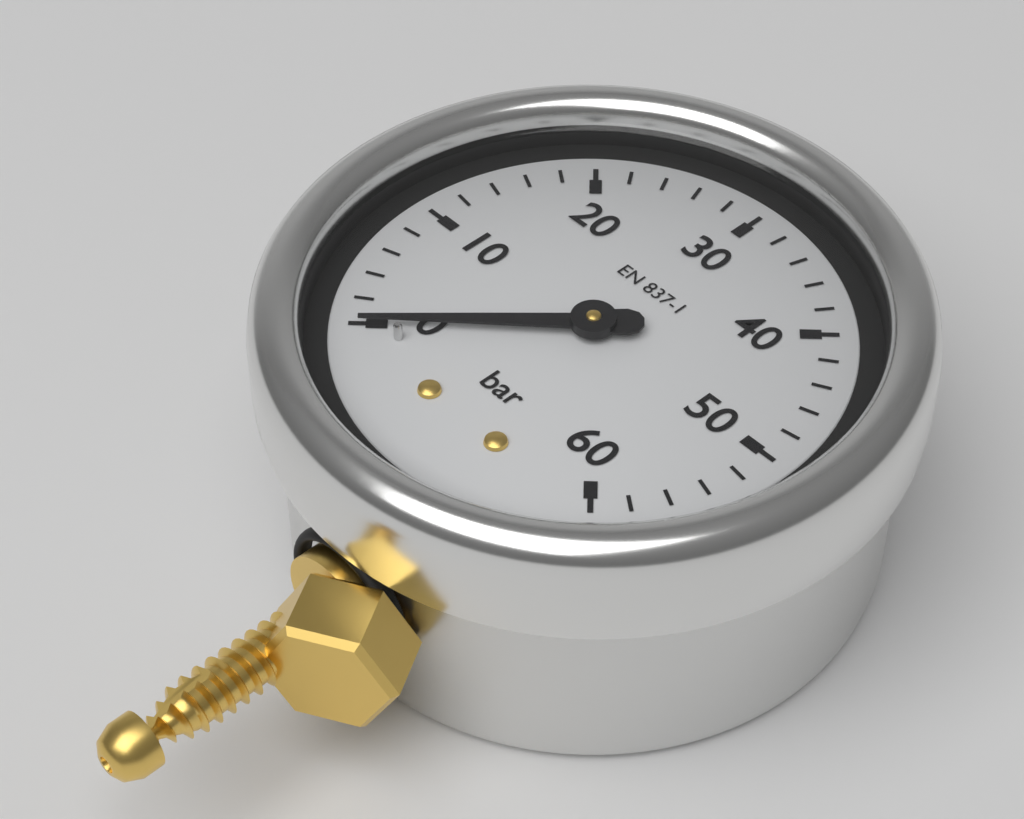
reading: 0 bar
